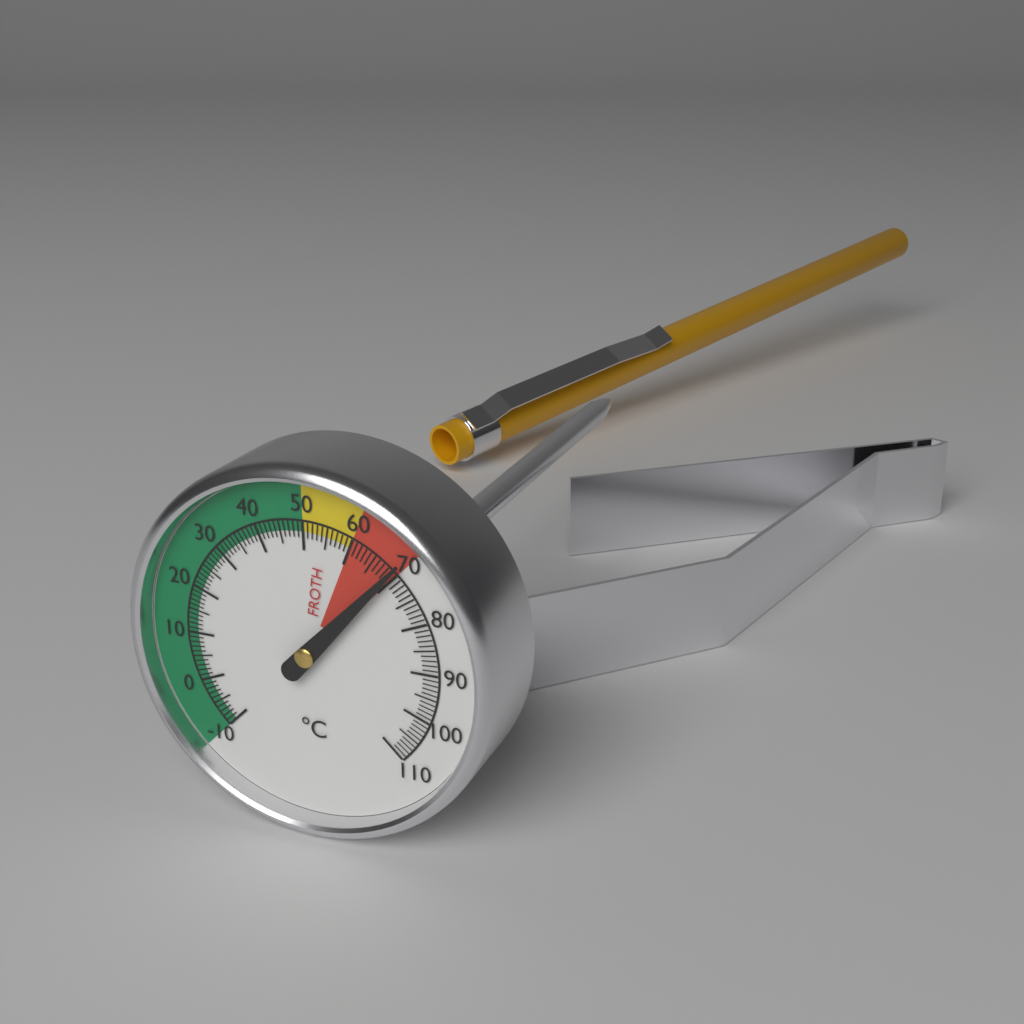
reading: 69 °C
